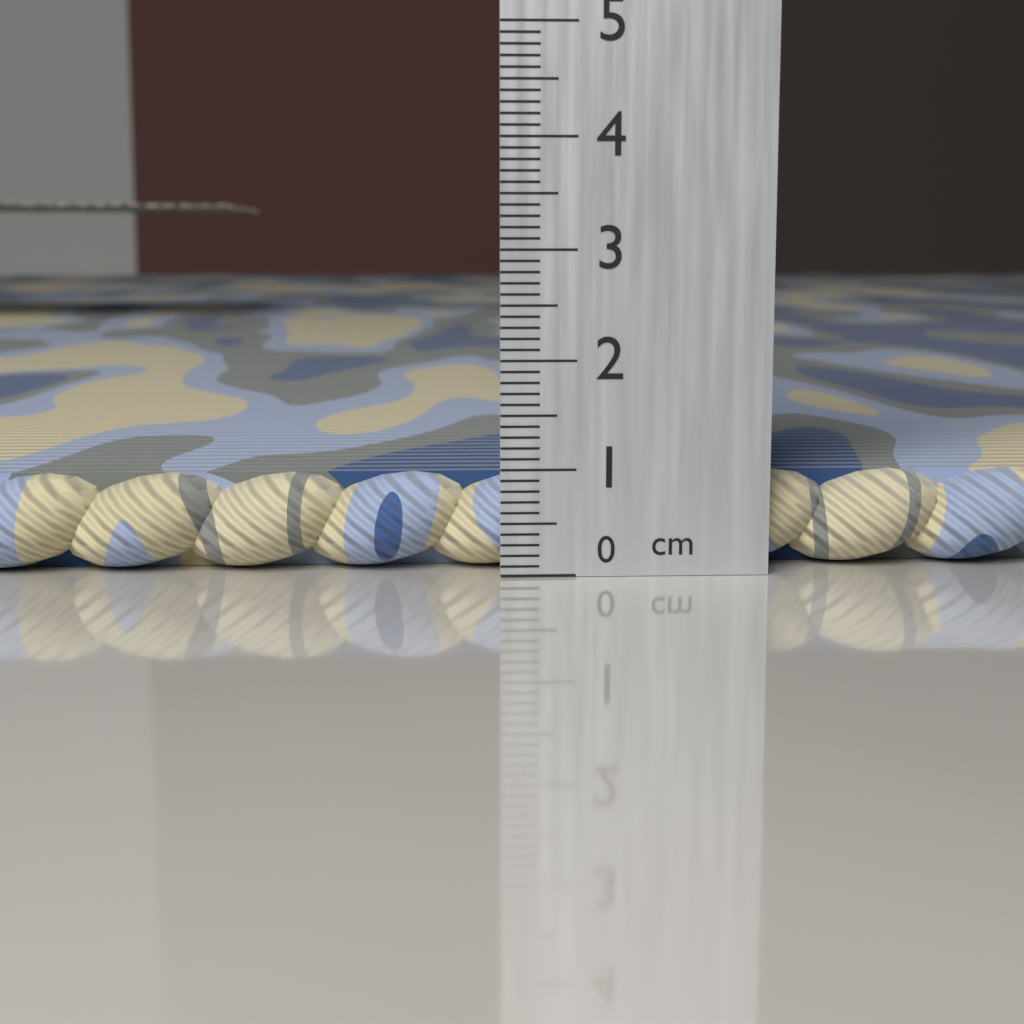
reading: 0.9 cm
